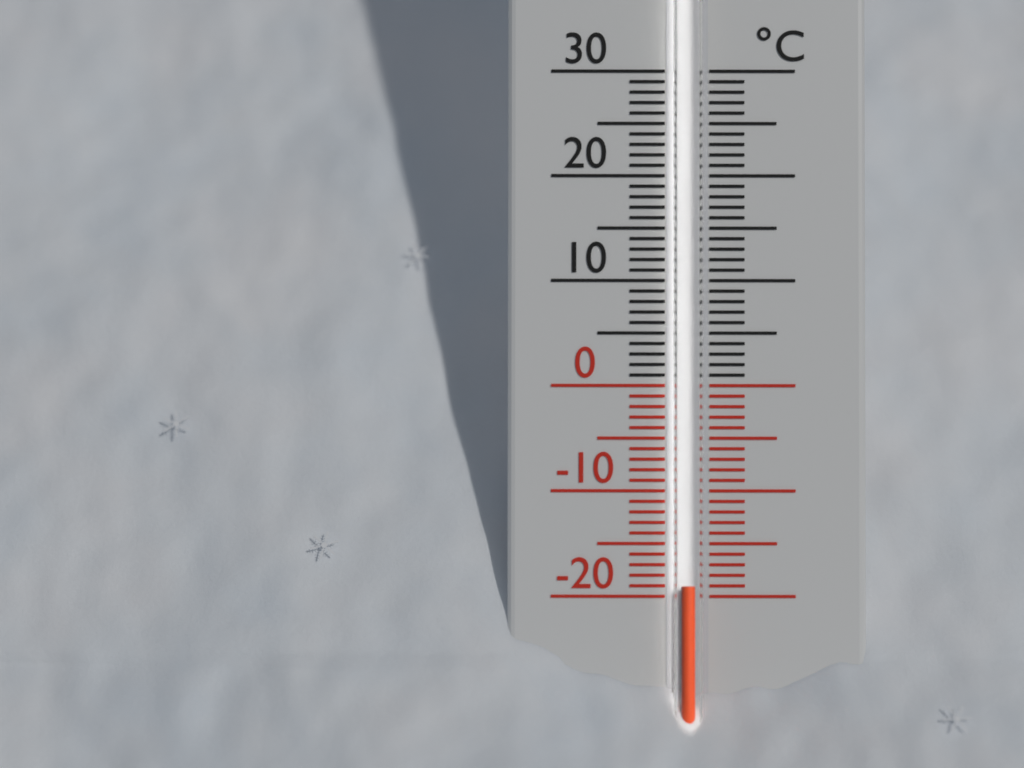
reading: -19 °C
